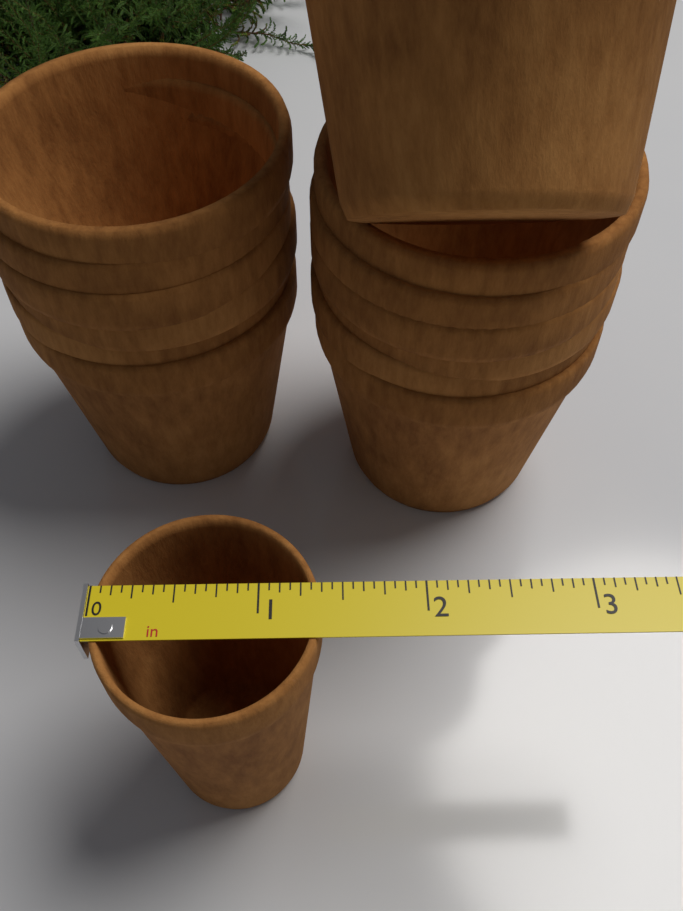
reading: 1.3750 in
